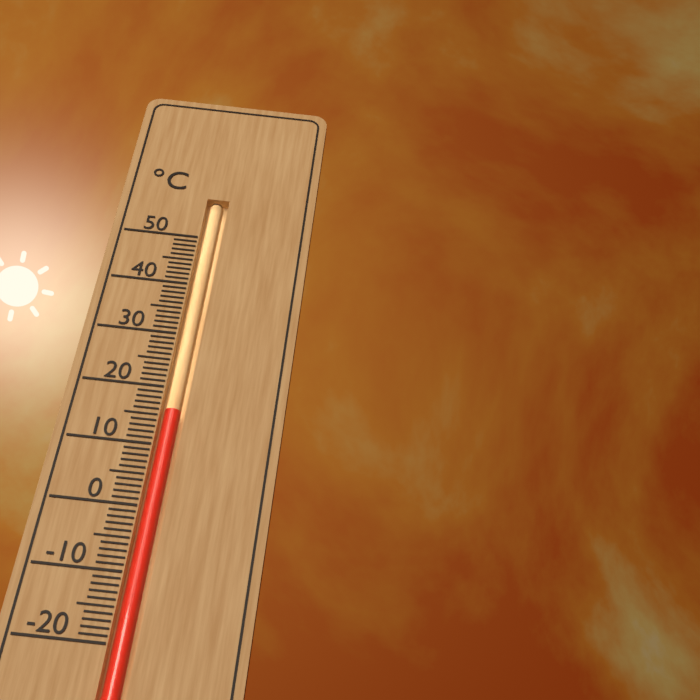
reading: 16 °C
